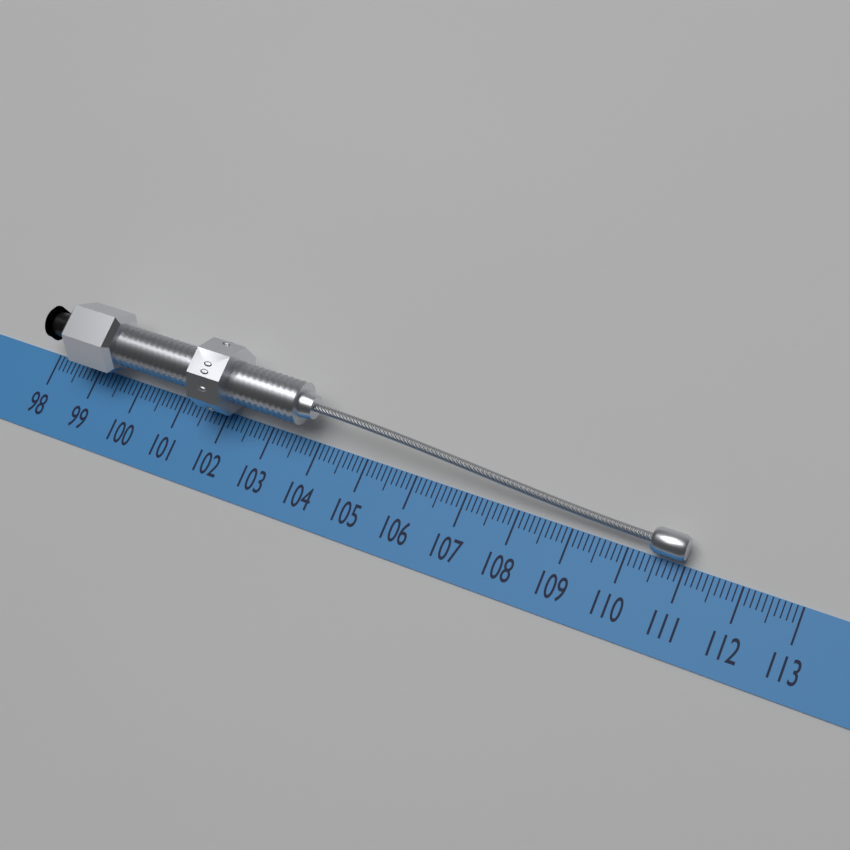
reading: 111.0 (no unit)
